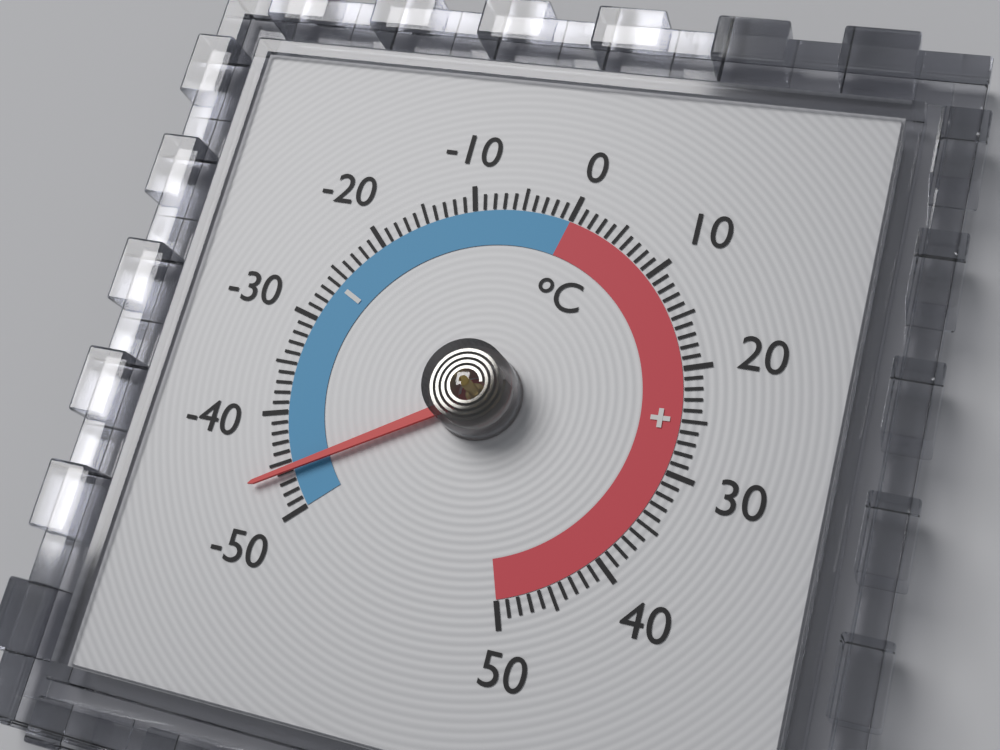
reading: -46 °C
